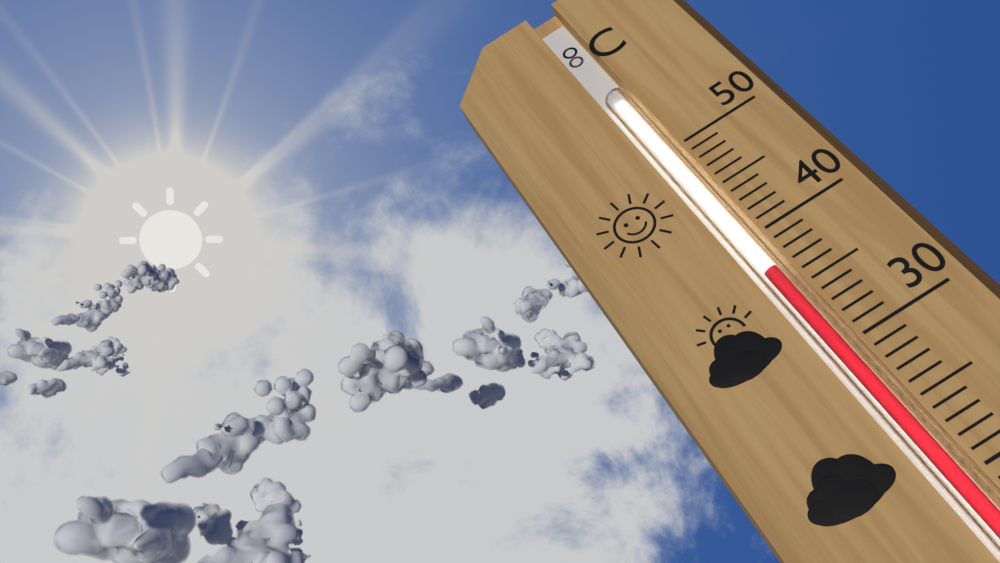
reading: 37 °C
